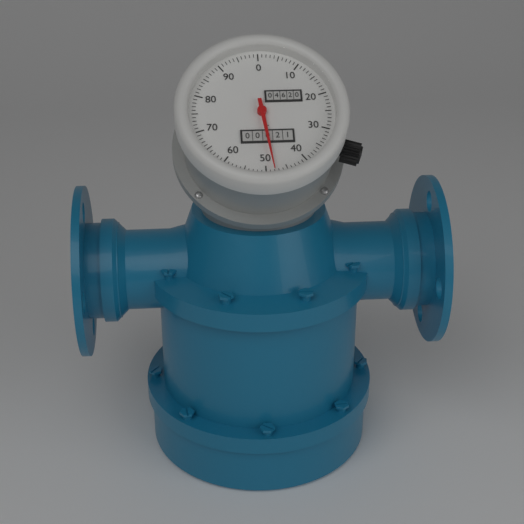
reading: 48 L
